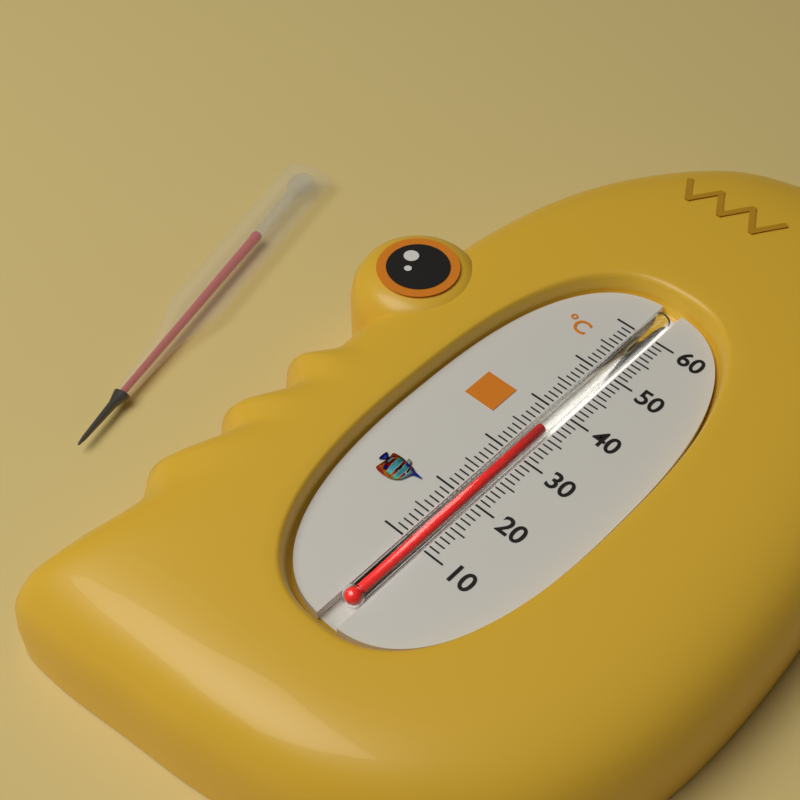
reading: 36 °C
